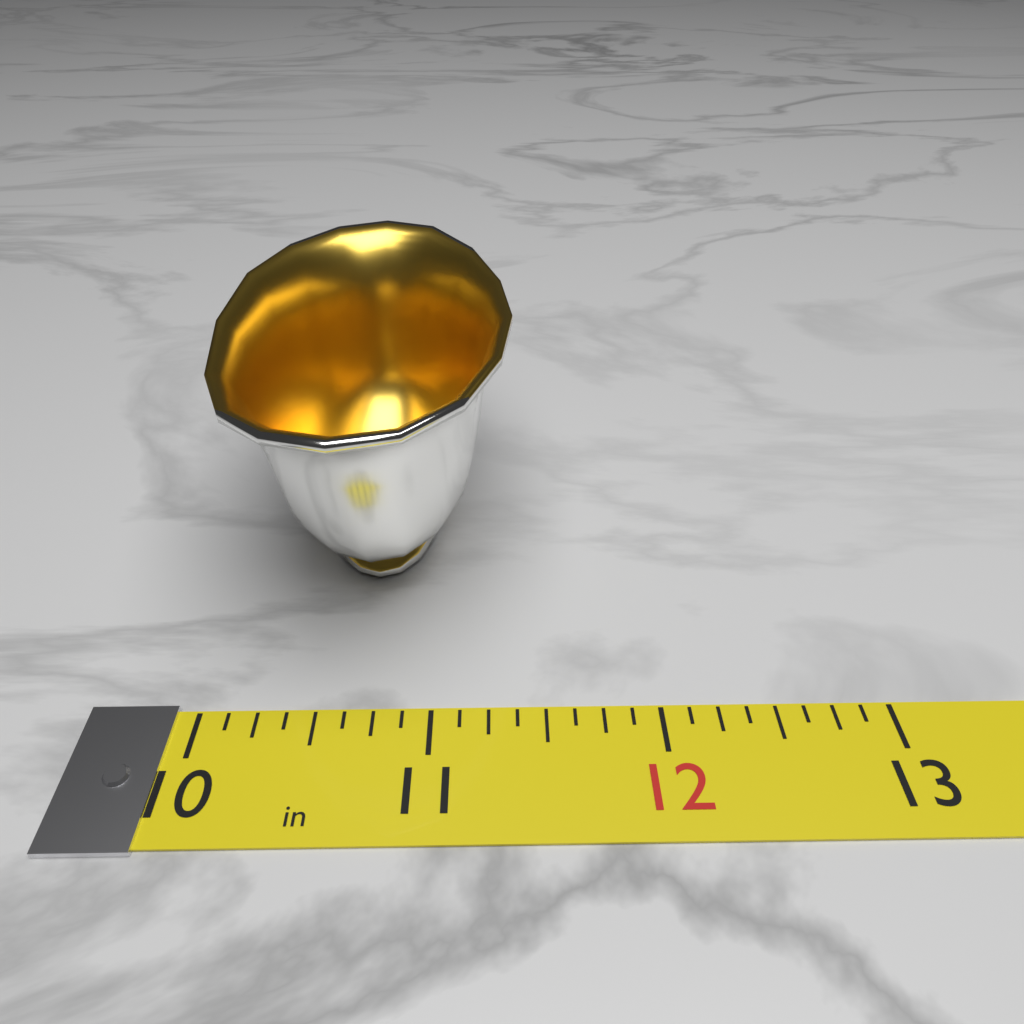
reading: 11.375 in
